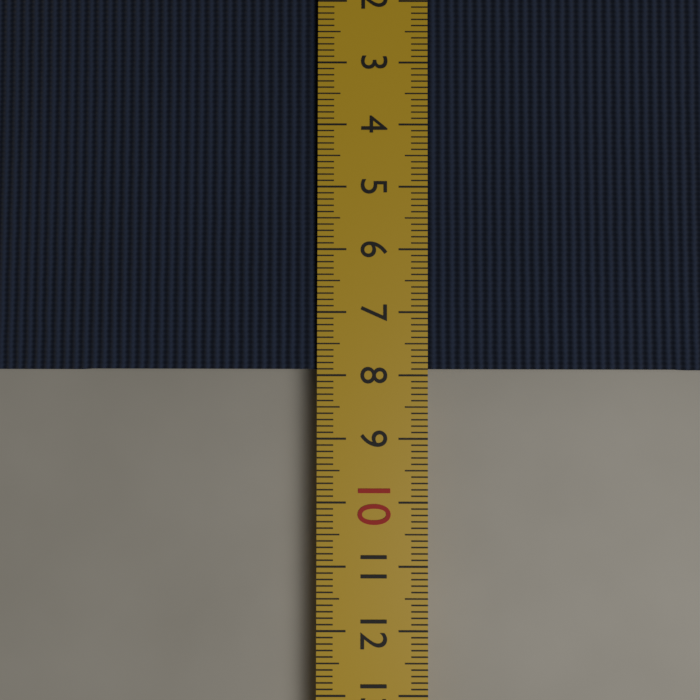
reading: 7.9 cm
